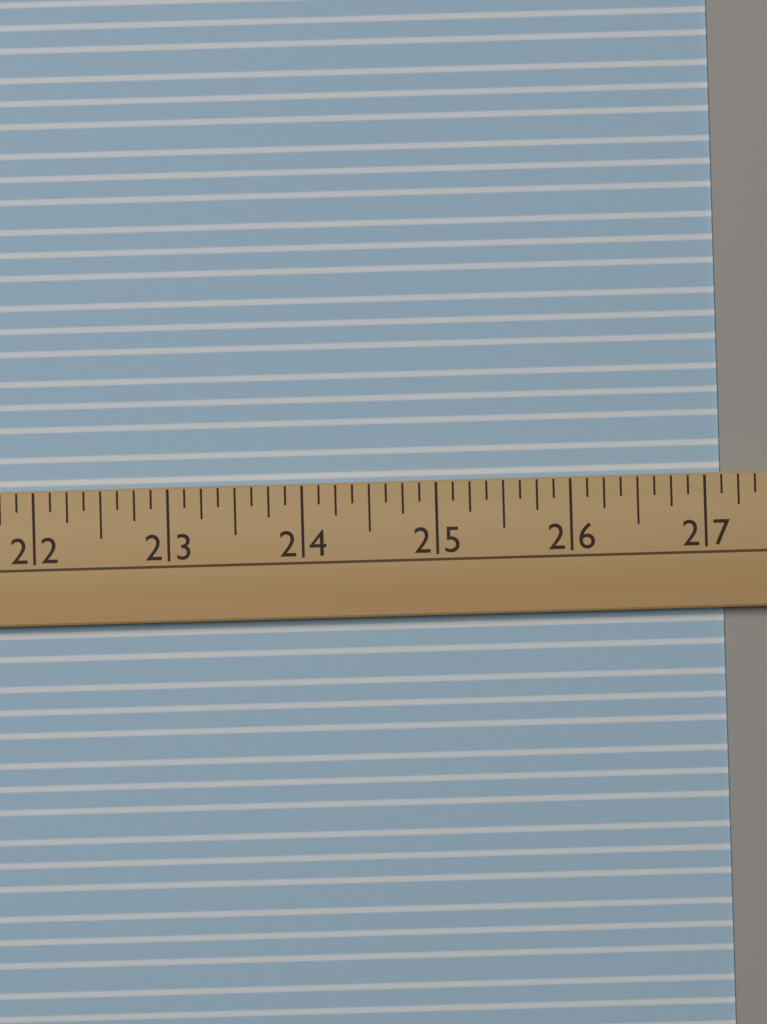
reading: 27.125 (no unit)
